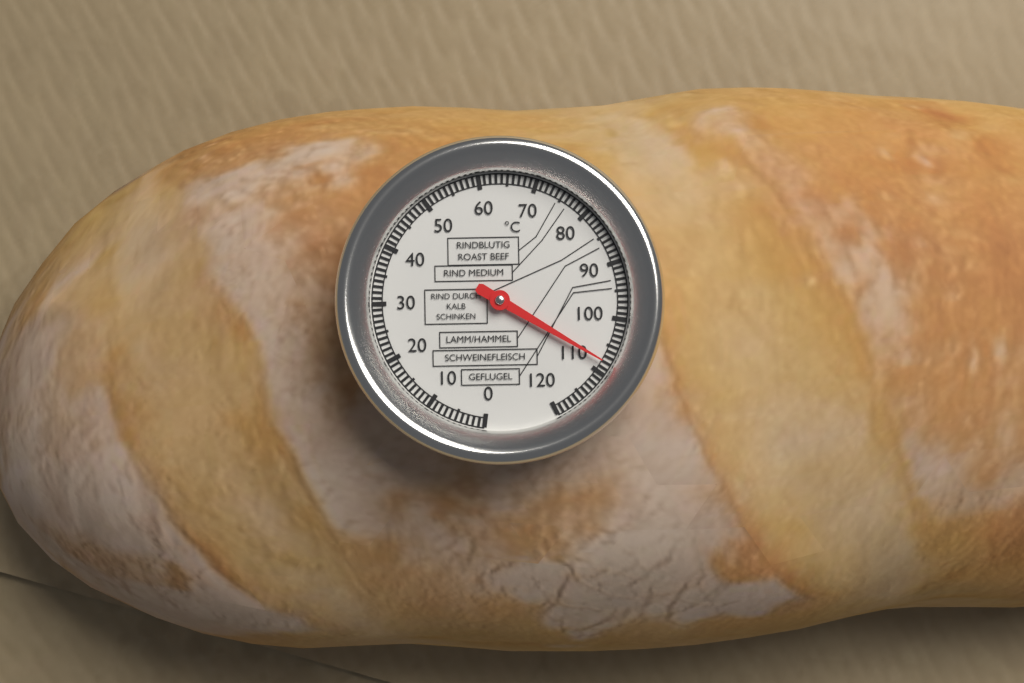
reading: 108 °C
